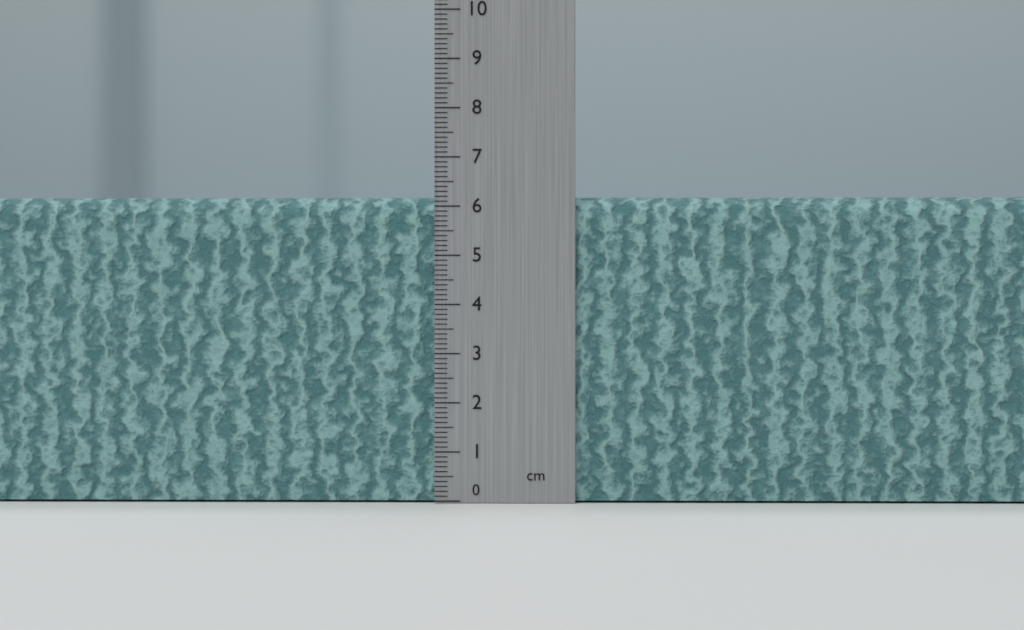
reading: 6.2 cm
